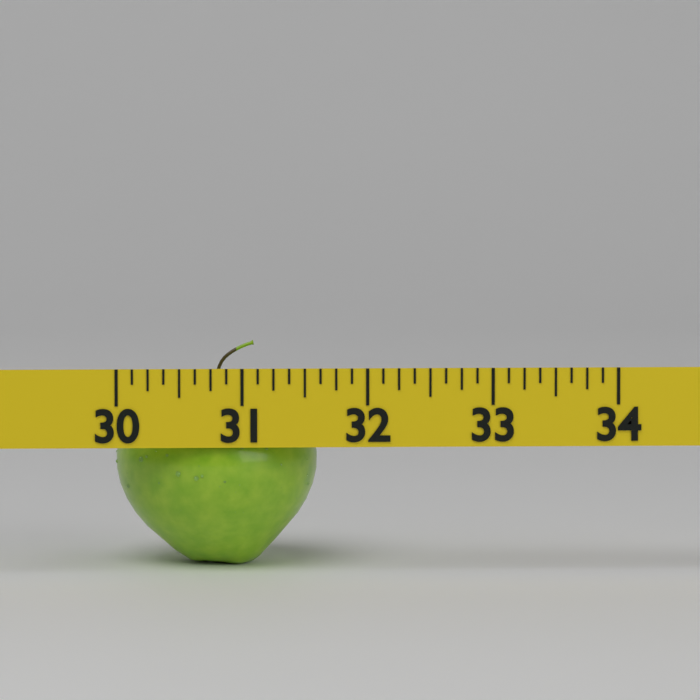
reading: 31.625 (no unit)
